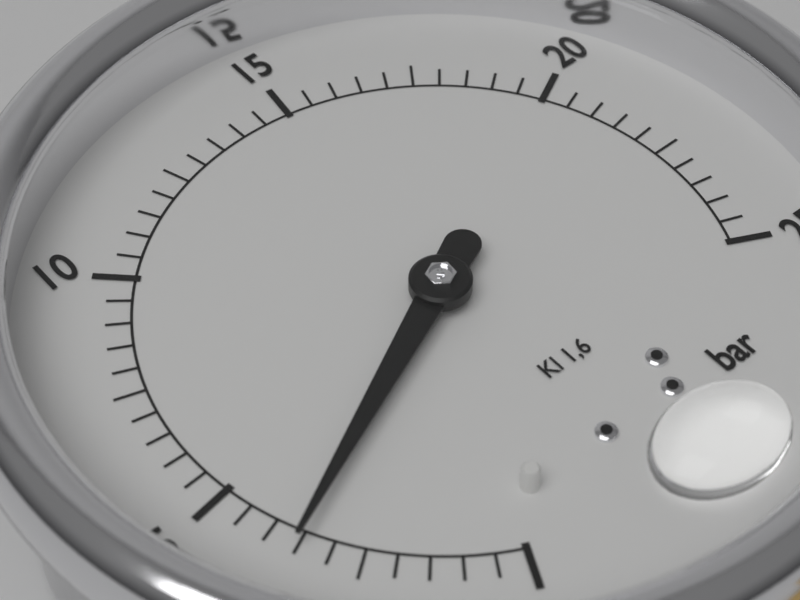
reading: 3.5 bar
